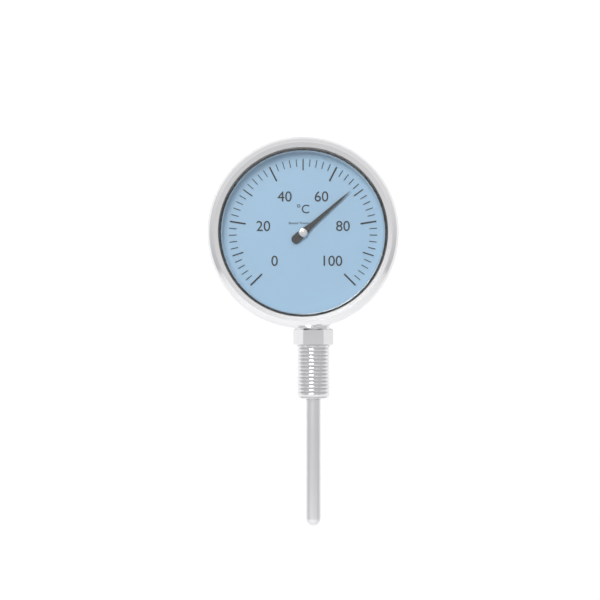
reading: 68 °C
